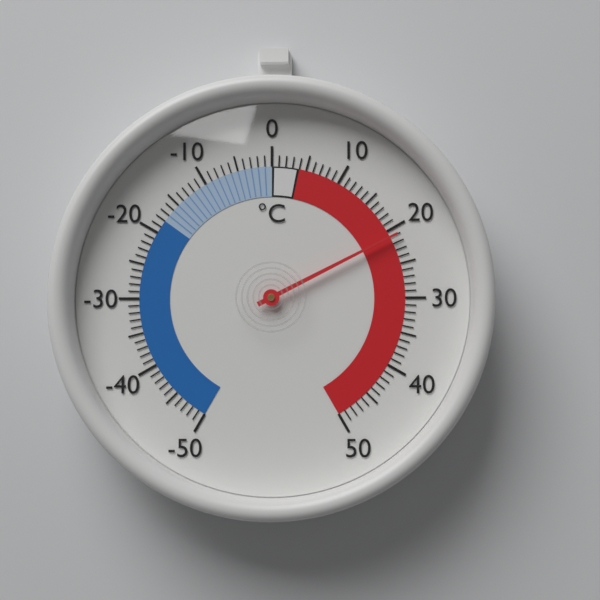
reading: 21 °C
